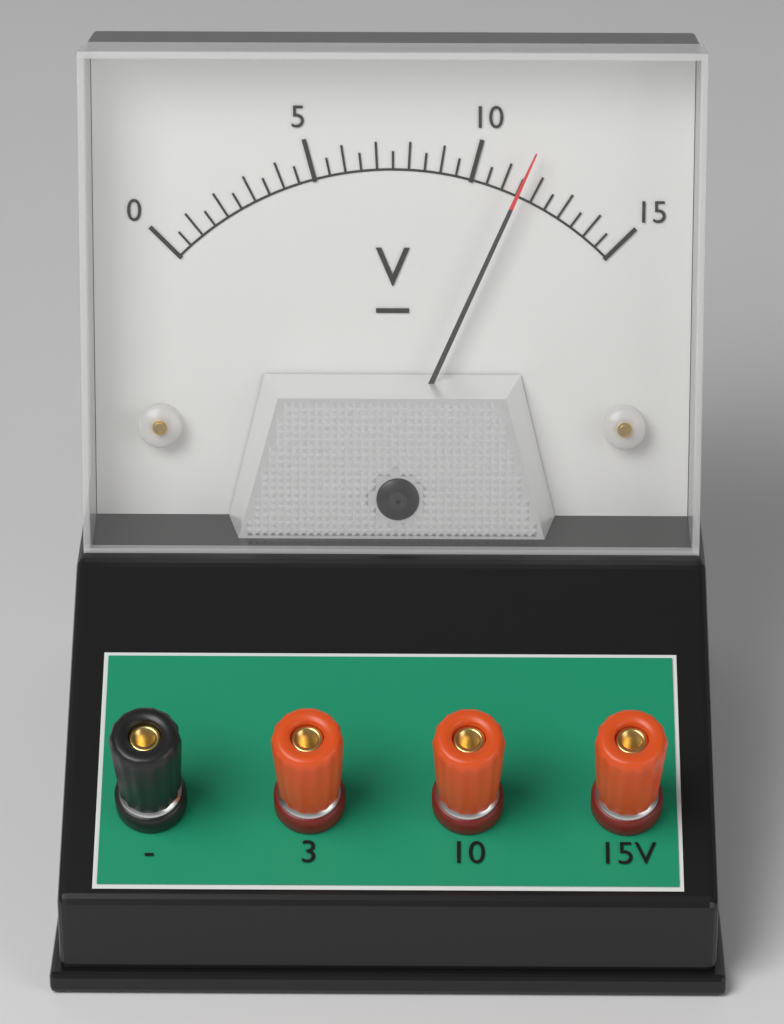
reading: 11.5 V
